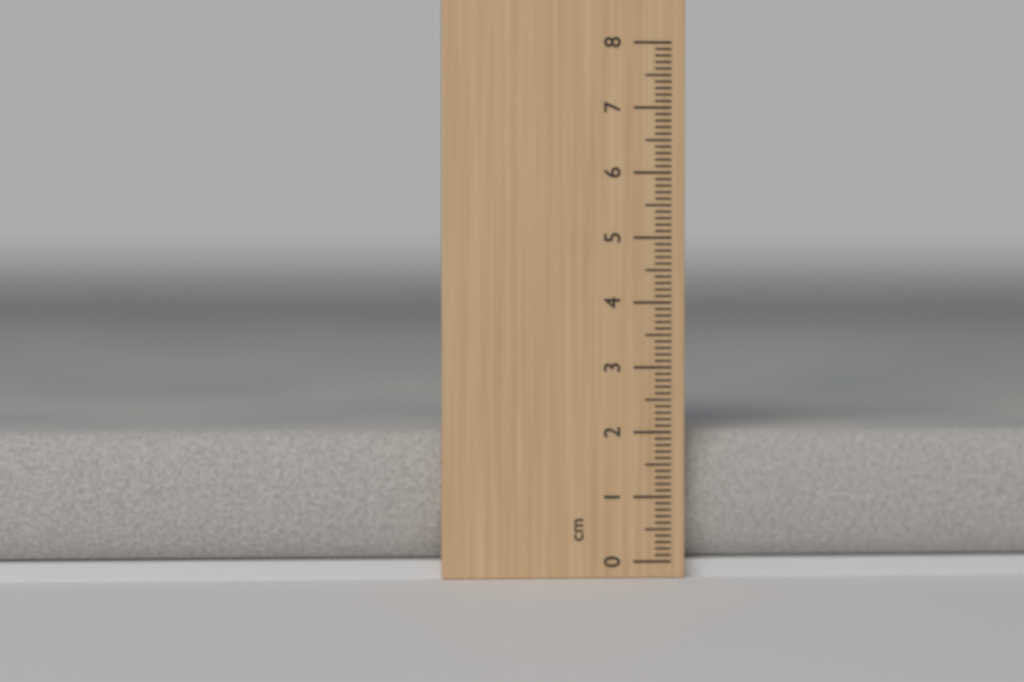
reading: 2.0 cm
